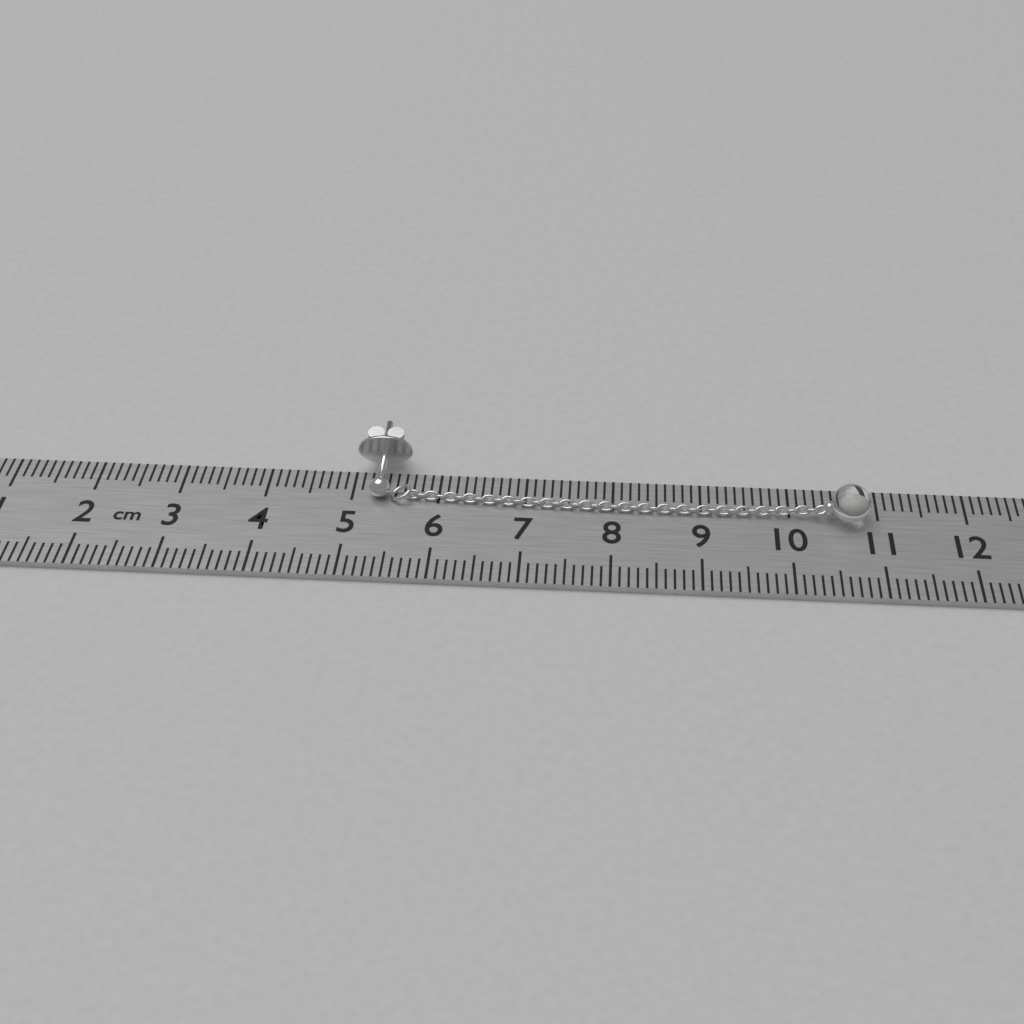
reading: 10.9 cm
